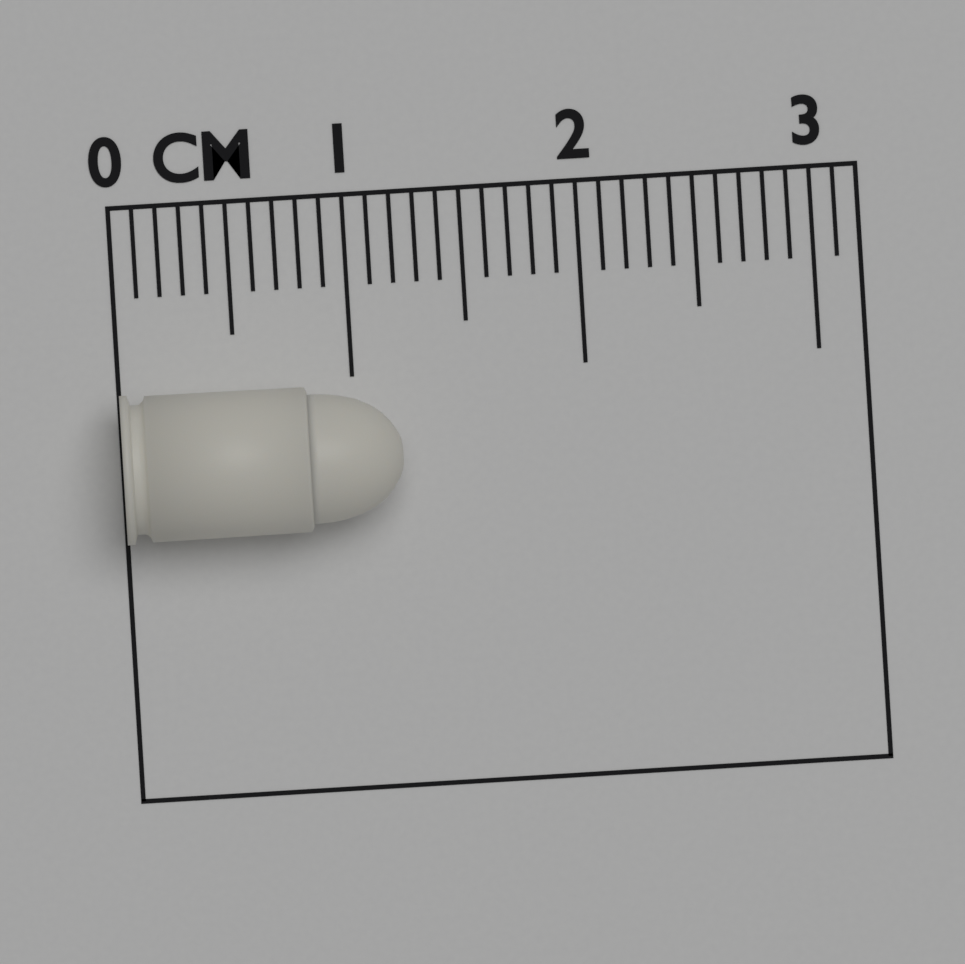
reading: 1.2 cm
